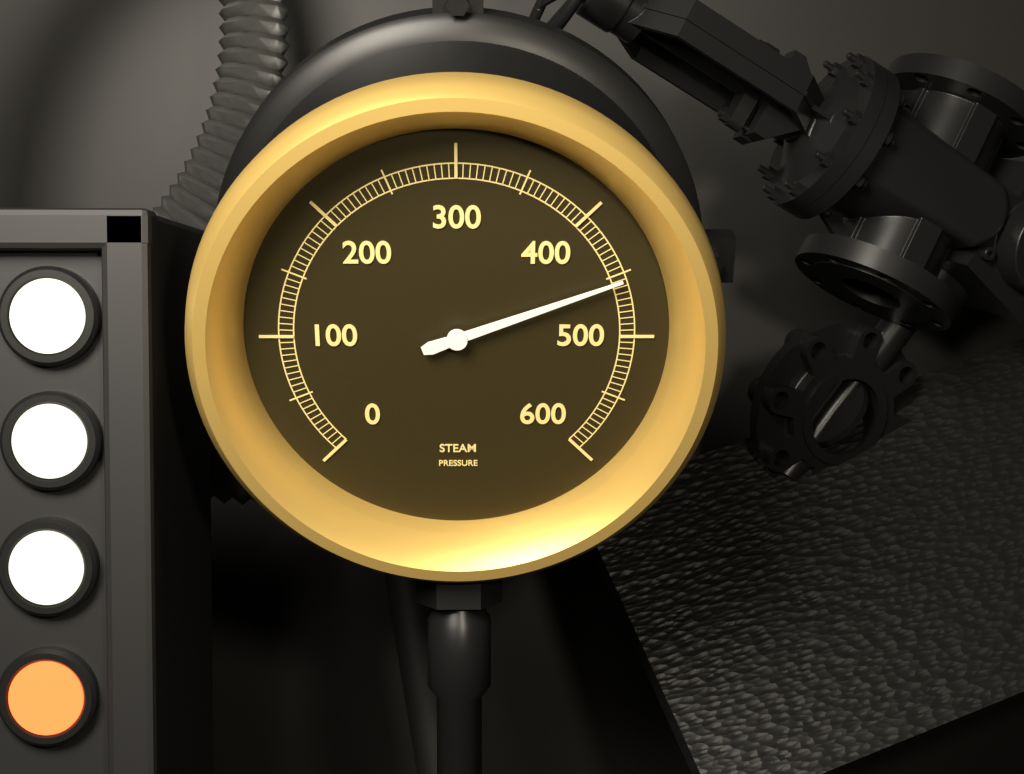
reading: 455 (no unit)
